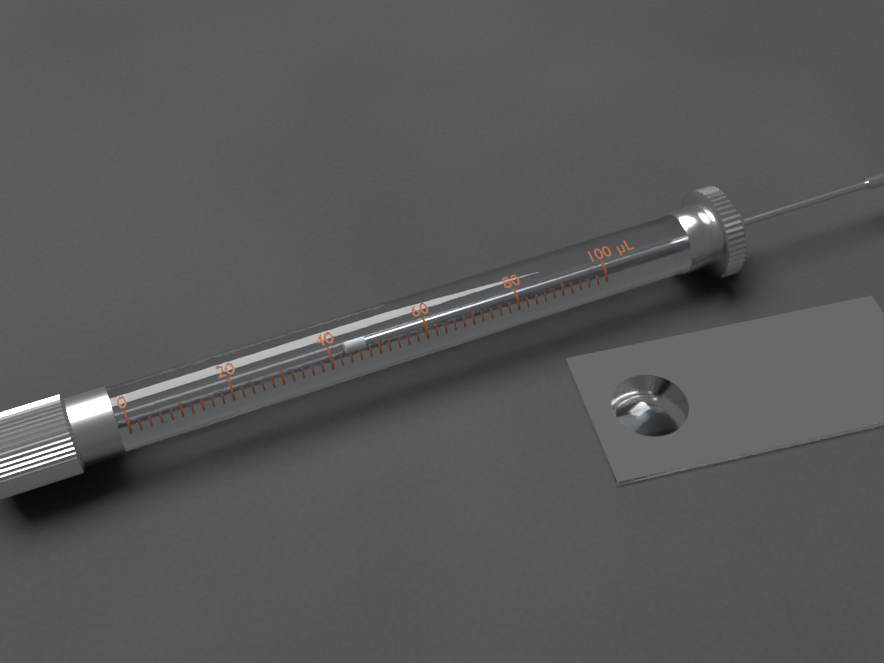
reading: 44 µL
